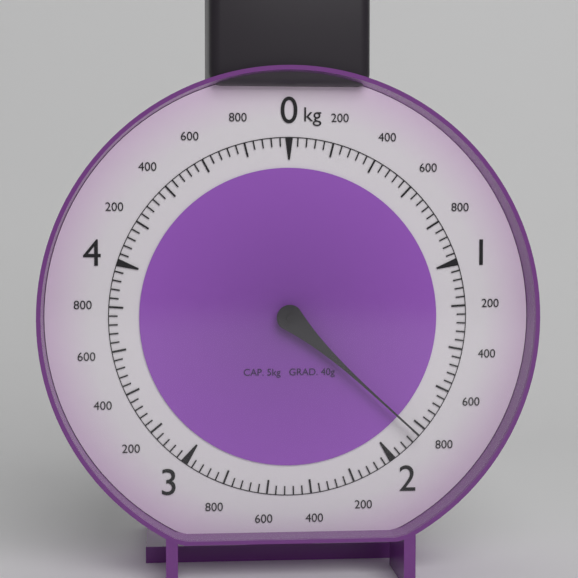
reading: 1.84 kg
